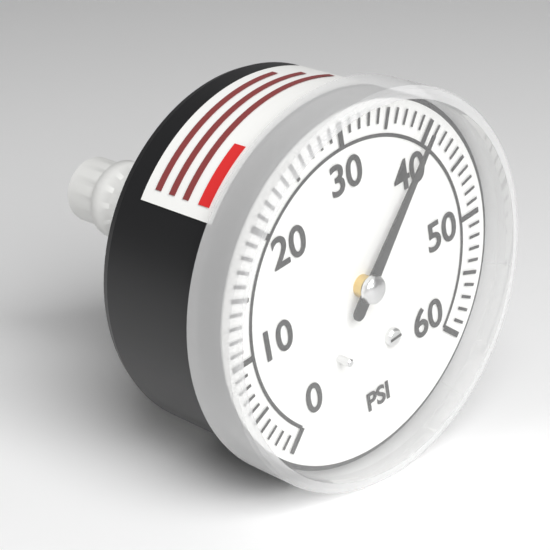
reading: 40 psi
